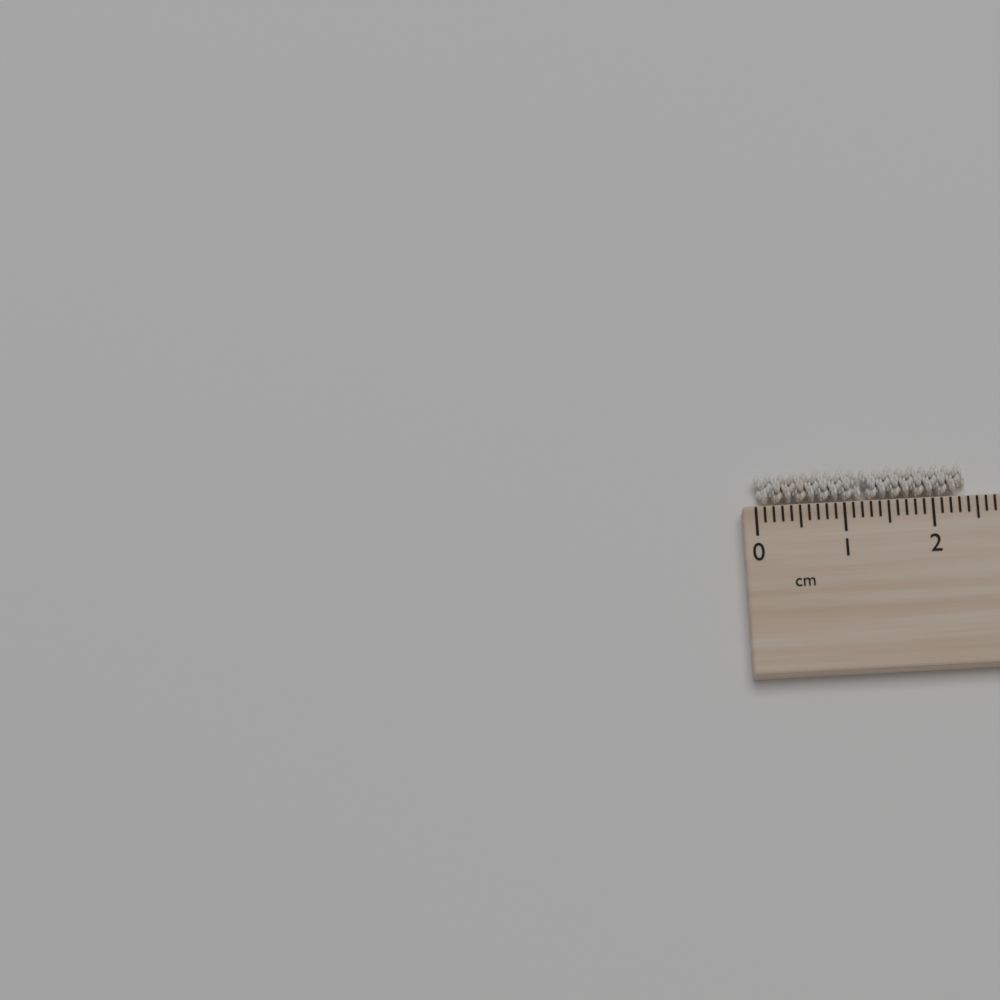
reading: 2.4 cm
